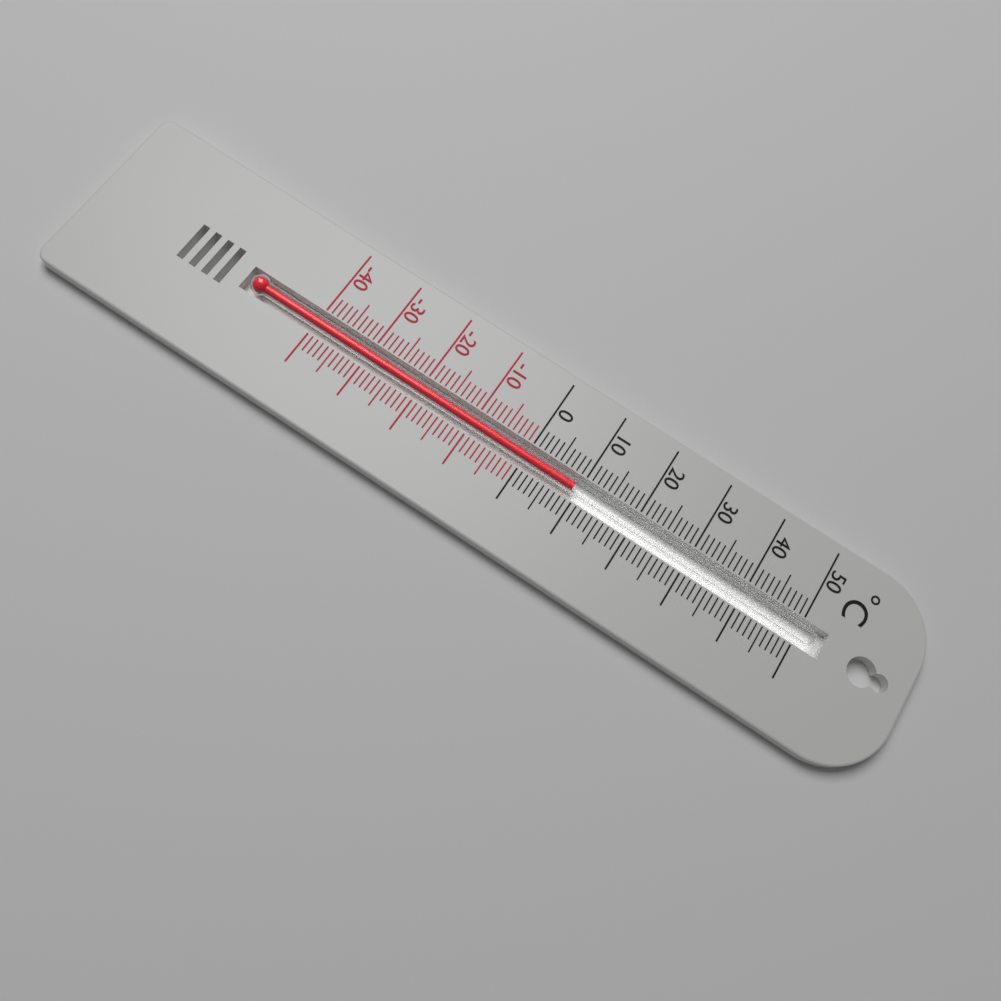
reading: 9 °C
